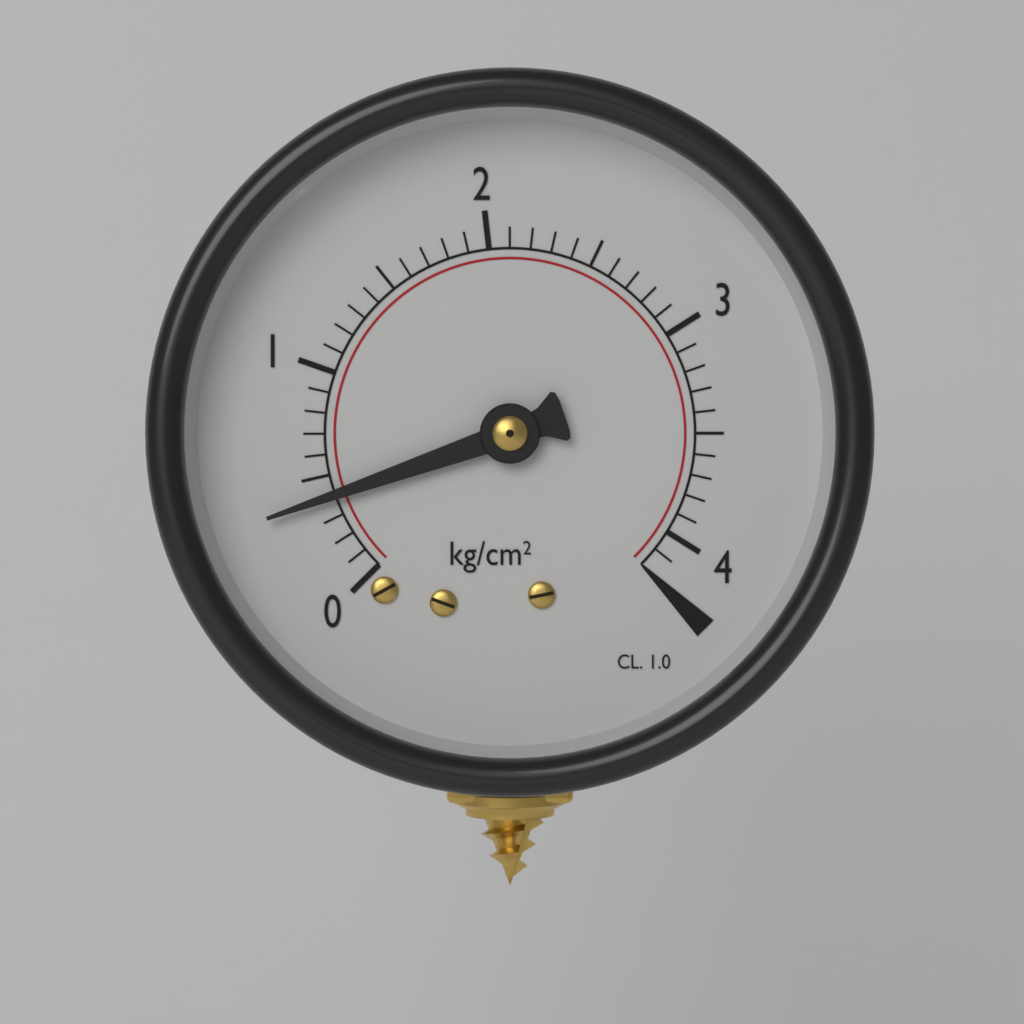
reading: 0.4 kg/cm²
